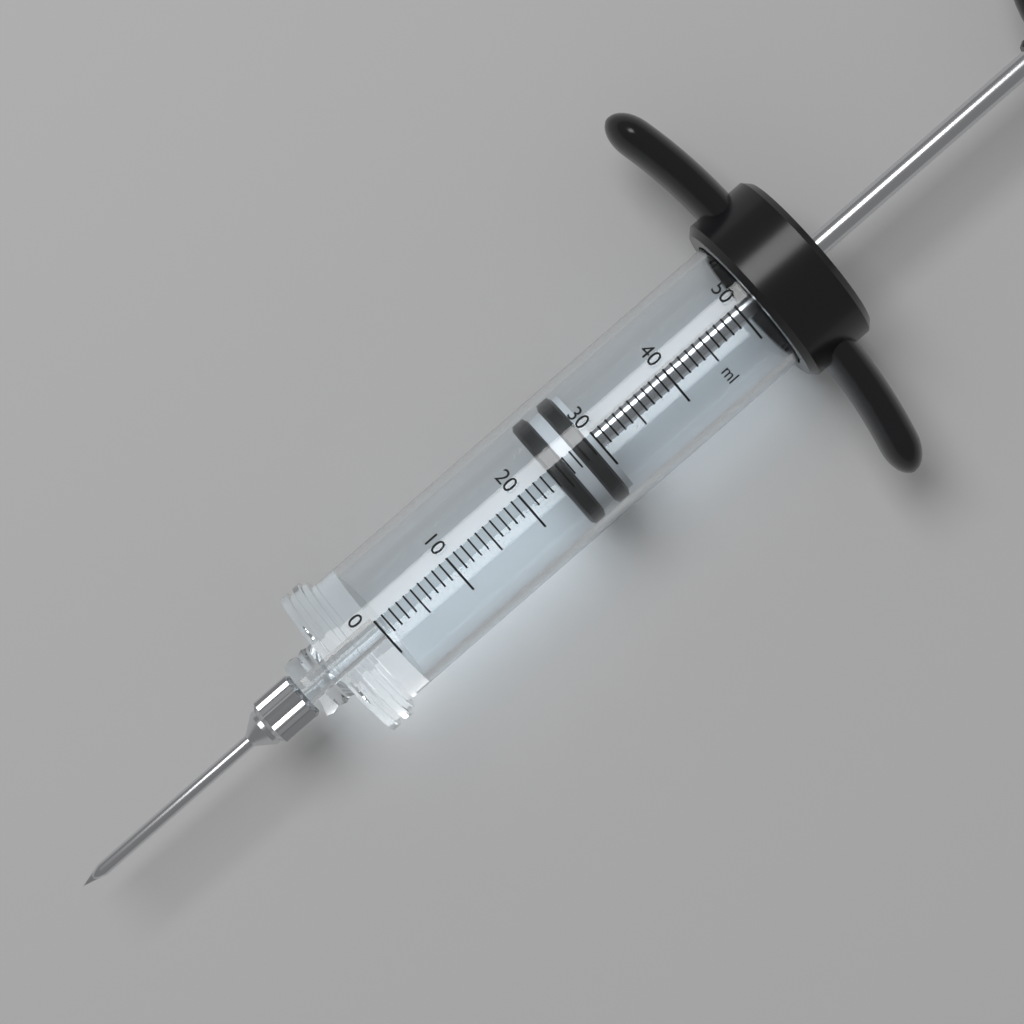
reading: 24 ml
